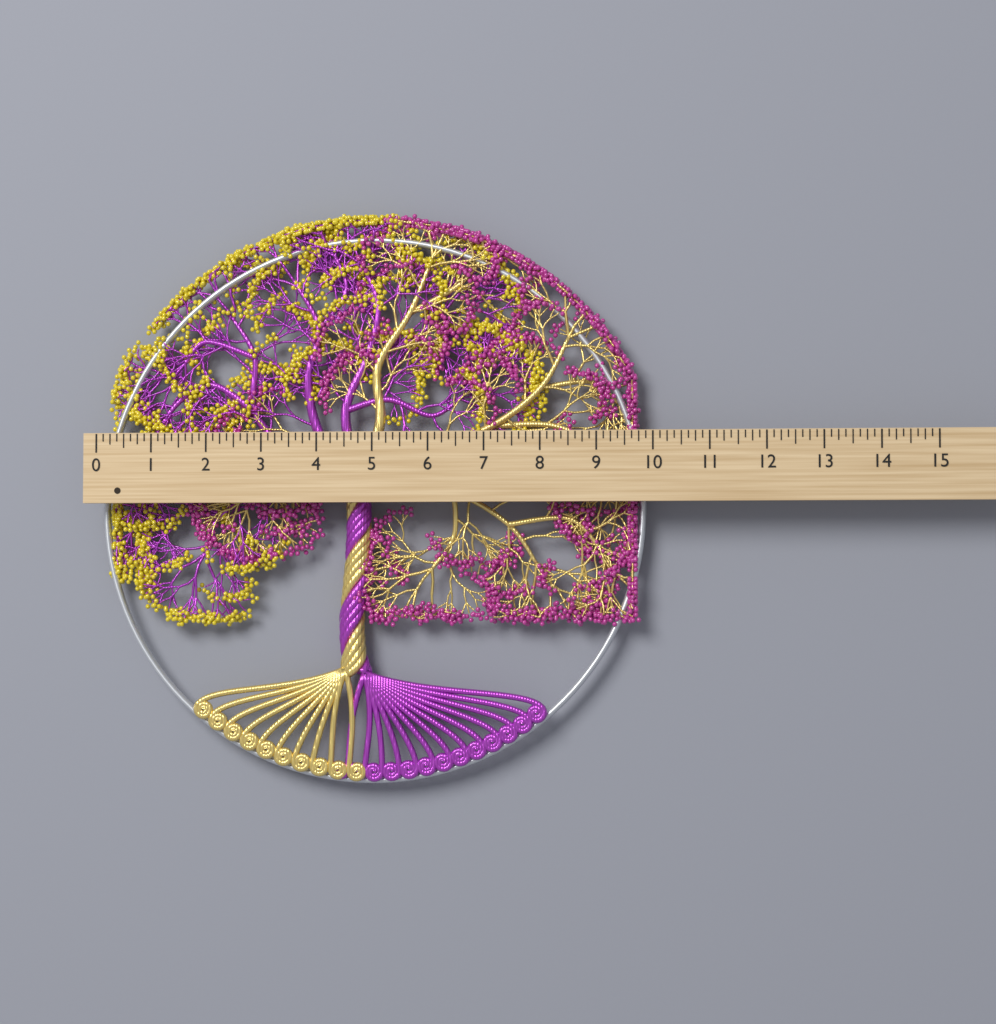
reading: 9.875 (no unit)
